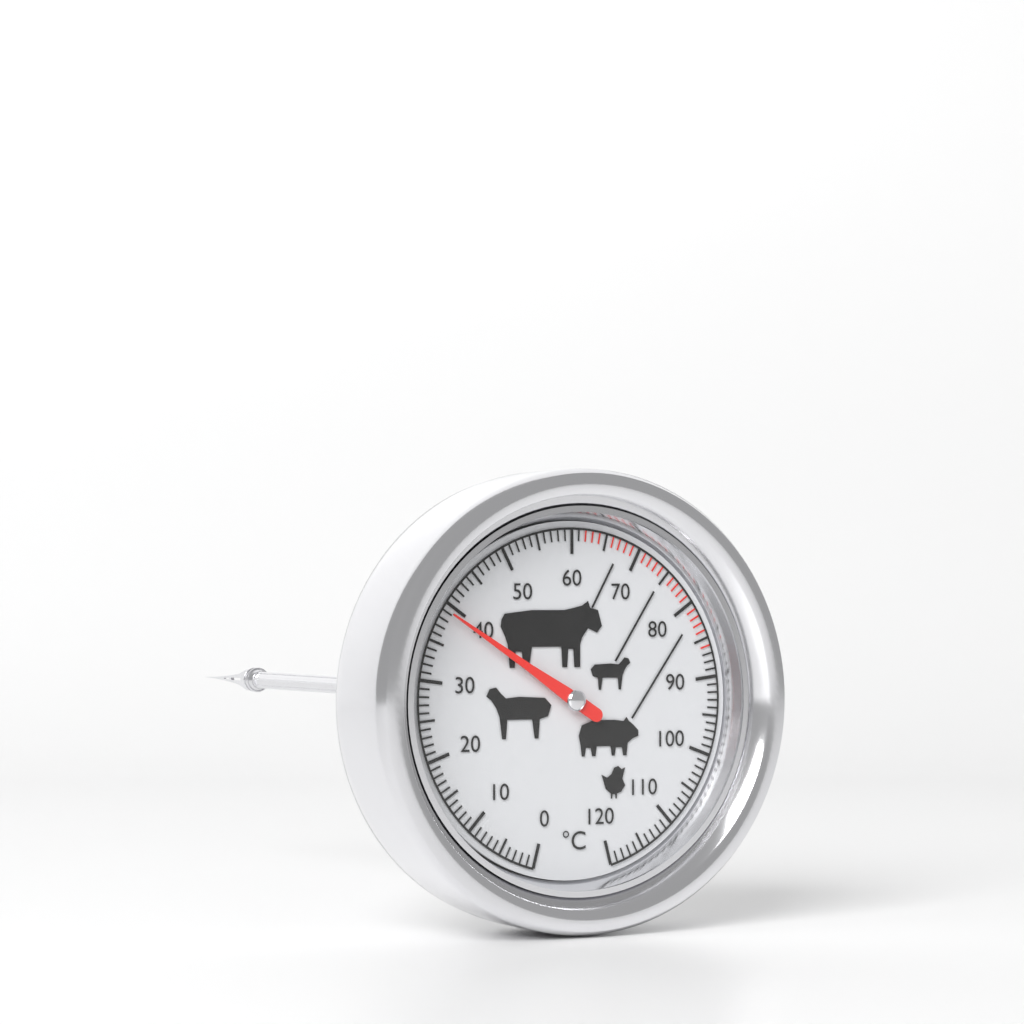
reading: 39 °C
